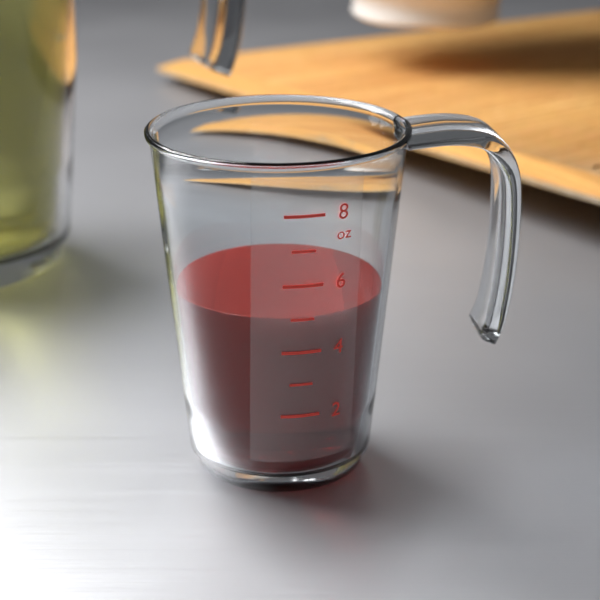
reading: 5 oz
